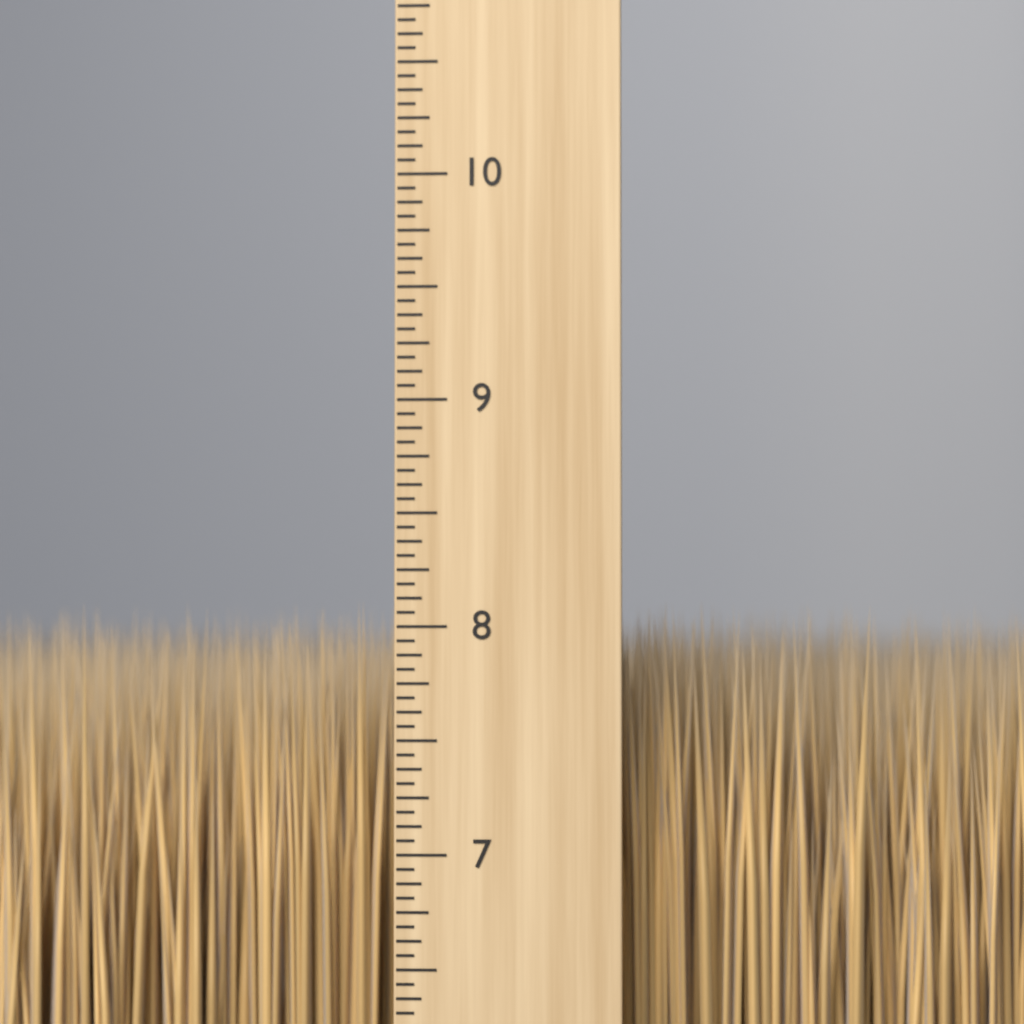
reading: 8.1250 inch
